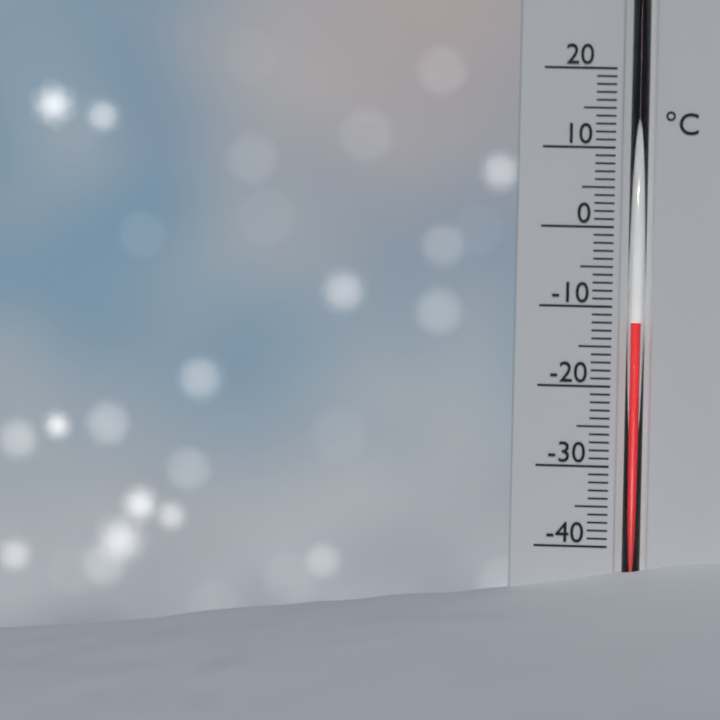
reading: -12 °C
